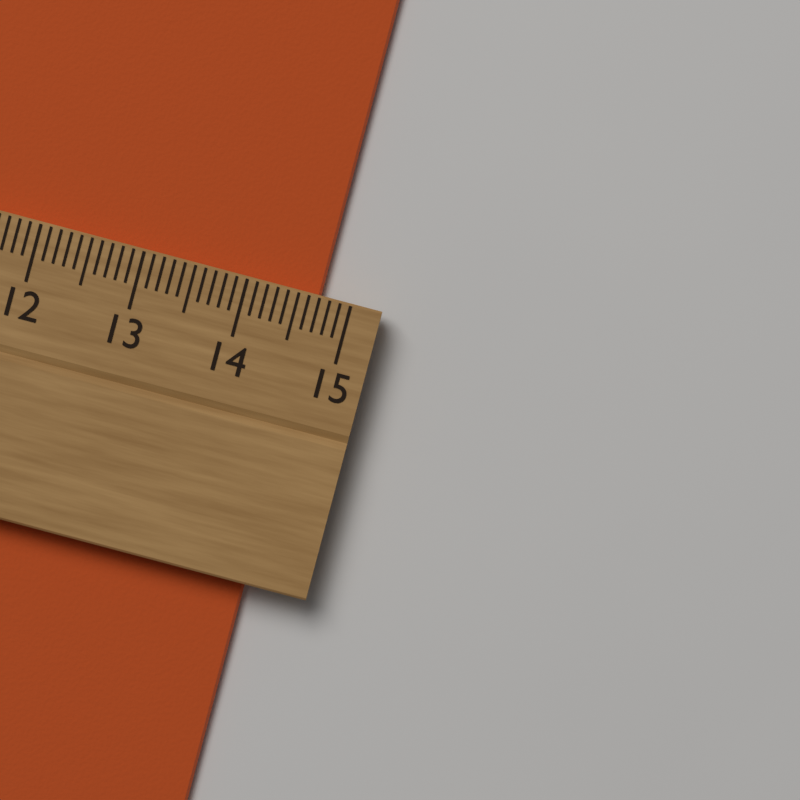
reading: 14.7 cm
